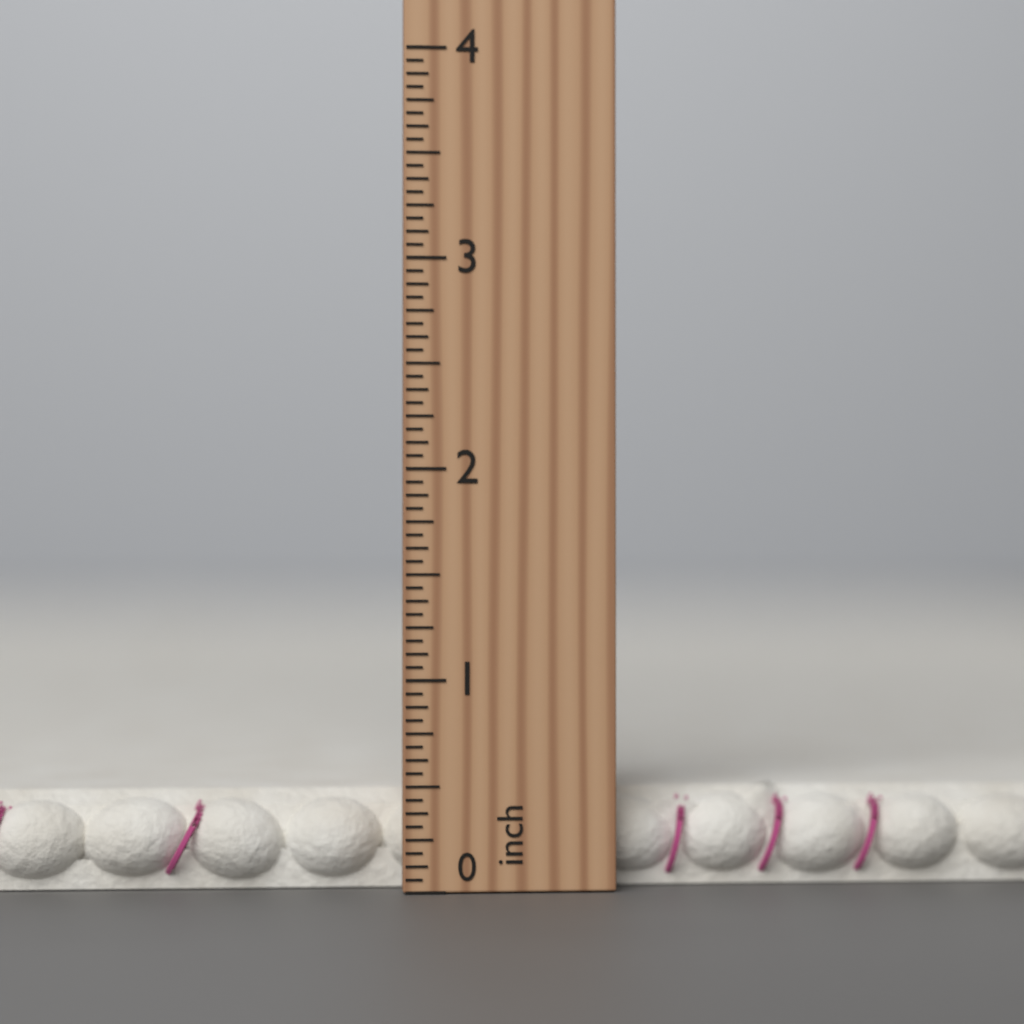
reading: 0.5000 inch
